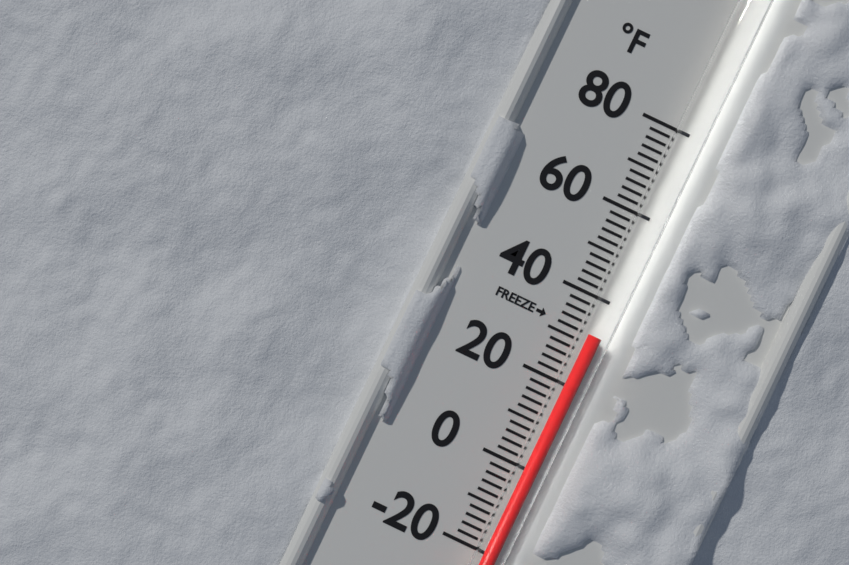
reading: 32 °F
